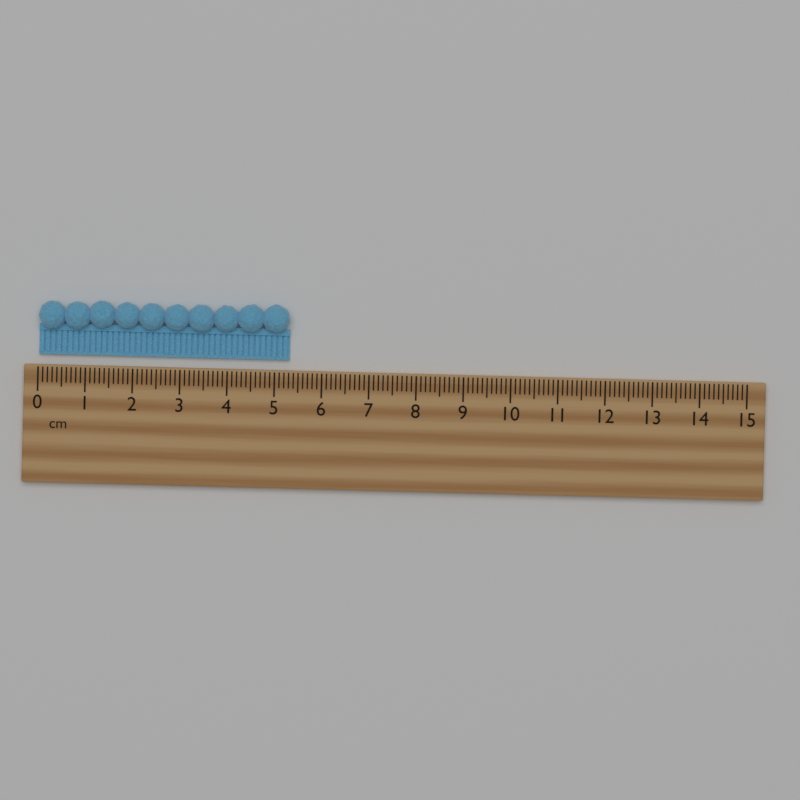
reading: 5.3 cm
